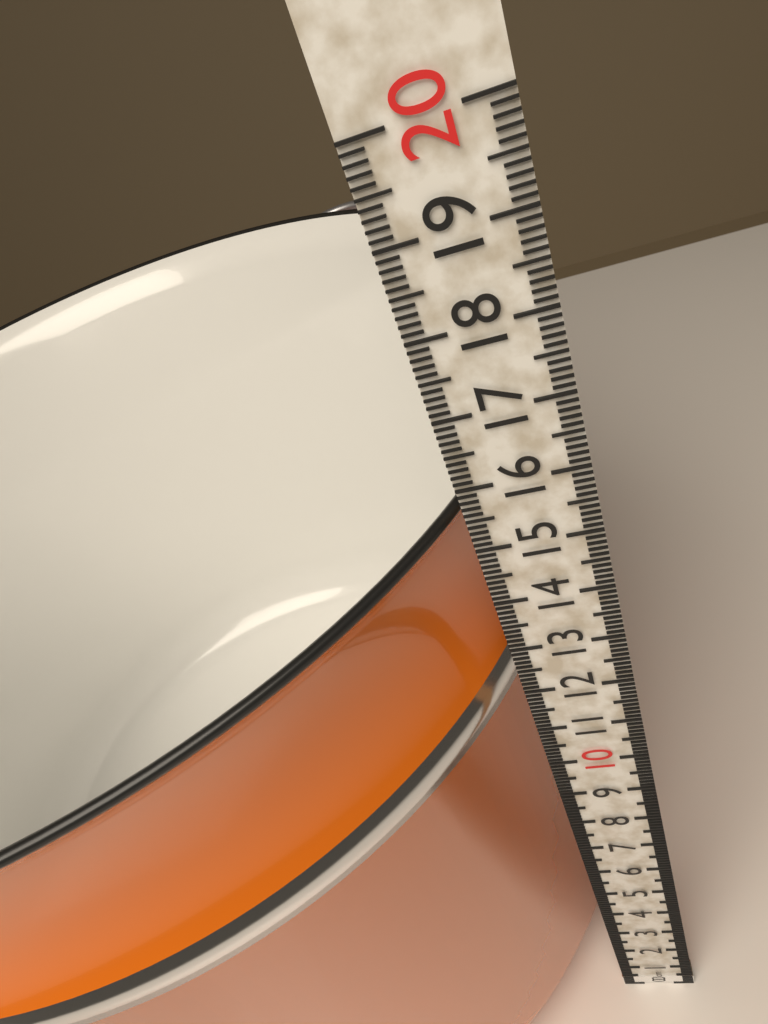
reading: 15.6 cm
